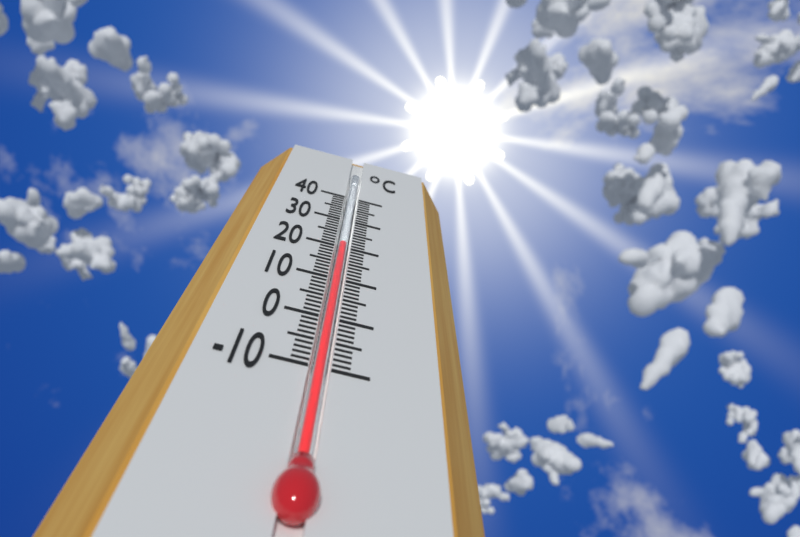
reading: 21 °C
